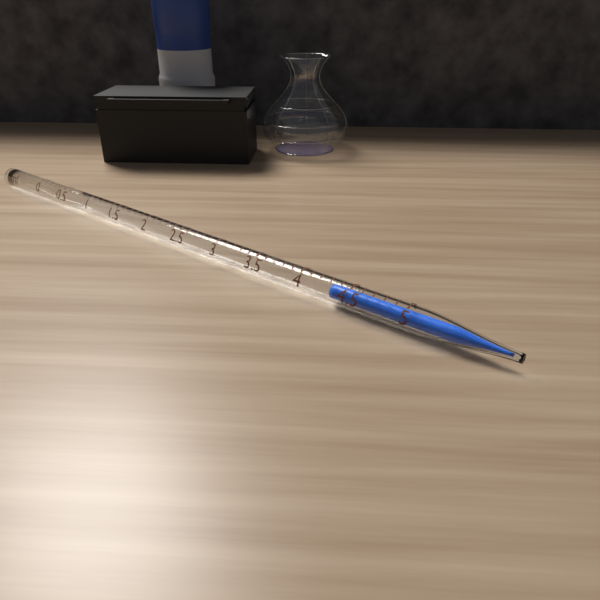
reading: 4.3 ml
